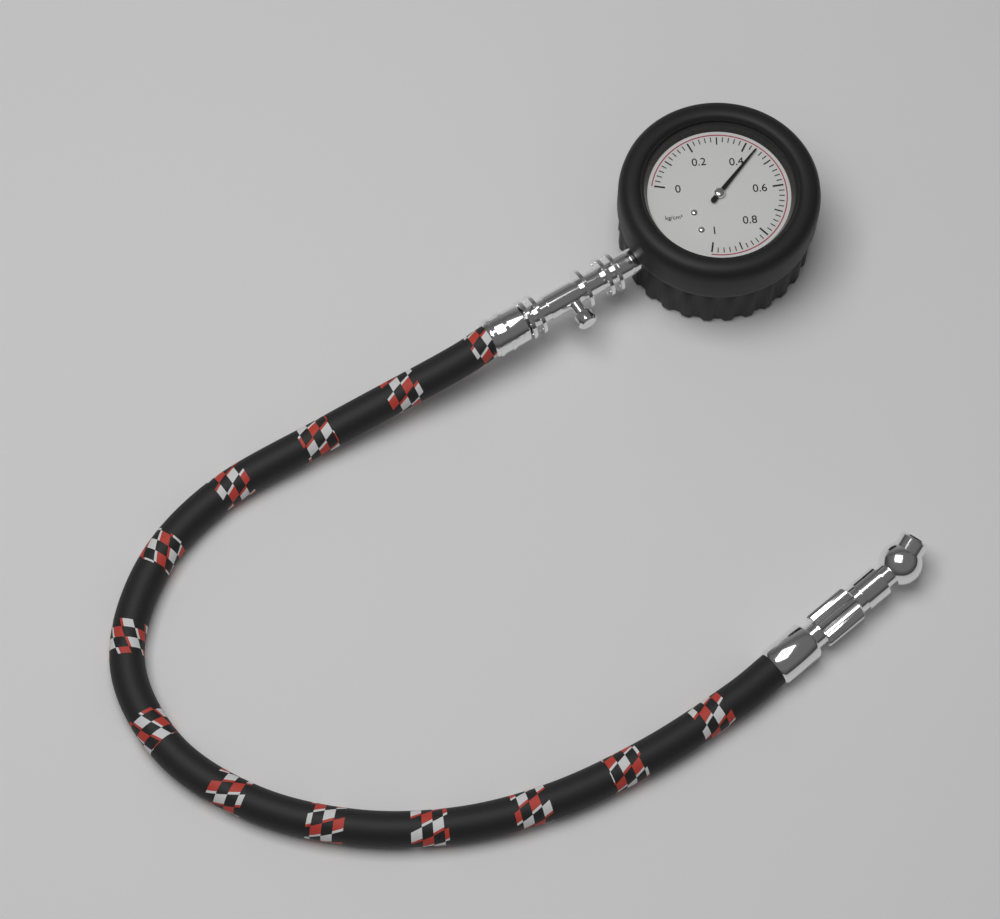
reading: 0.44 kg/cm²
